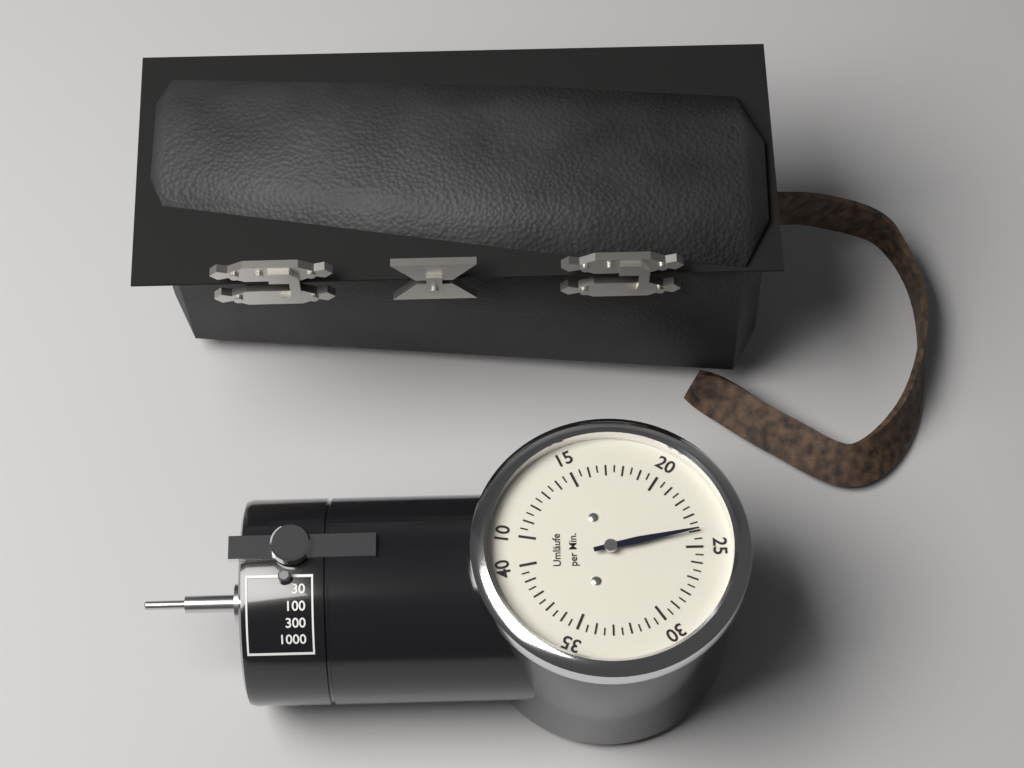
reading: 24.0 Umläufe per Min.
